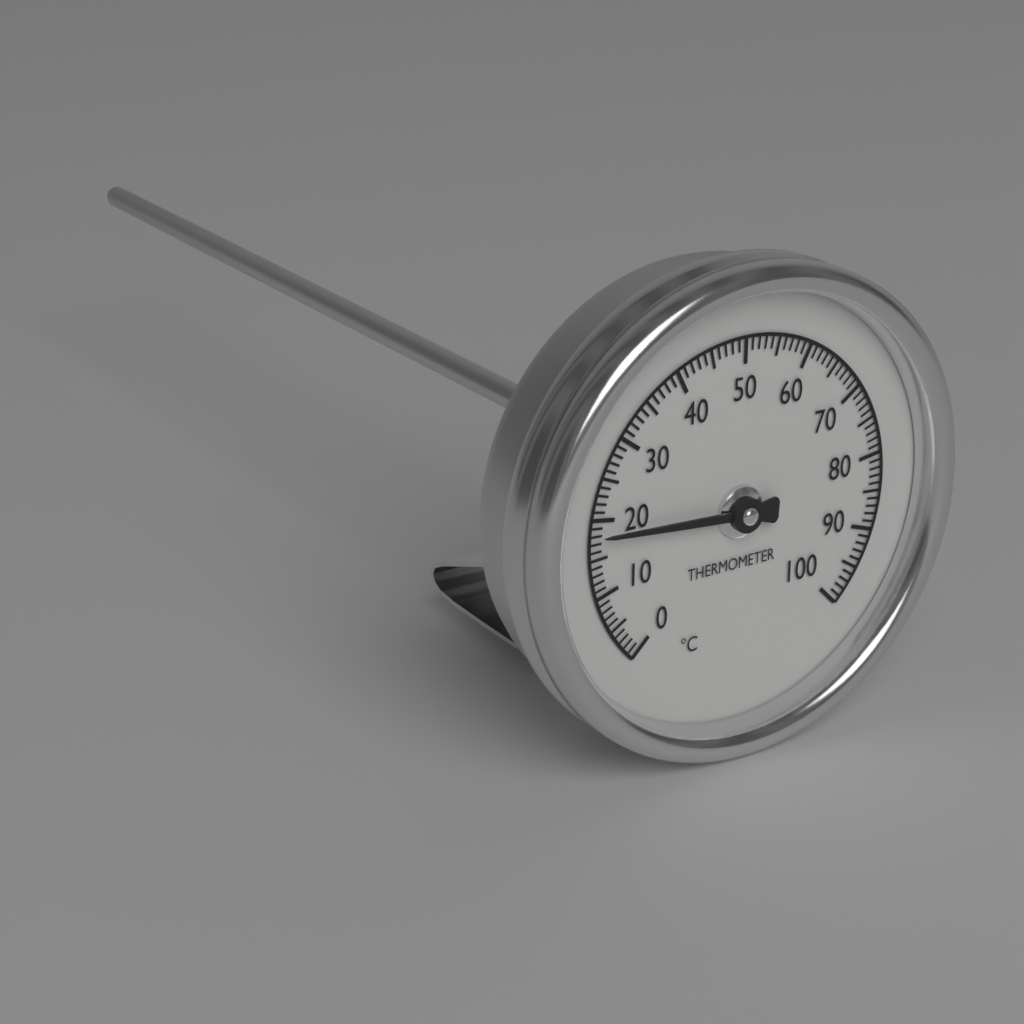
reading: 18 °C
